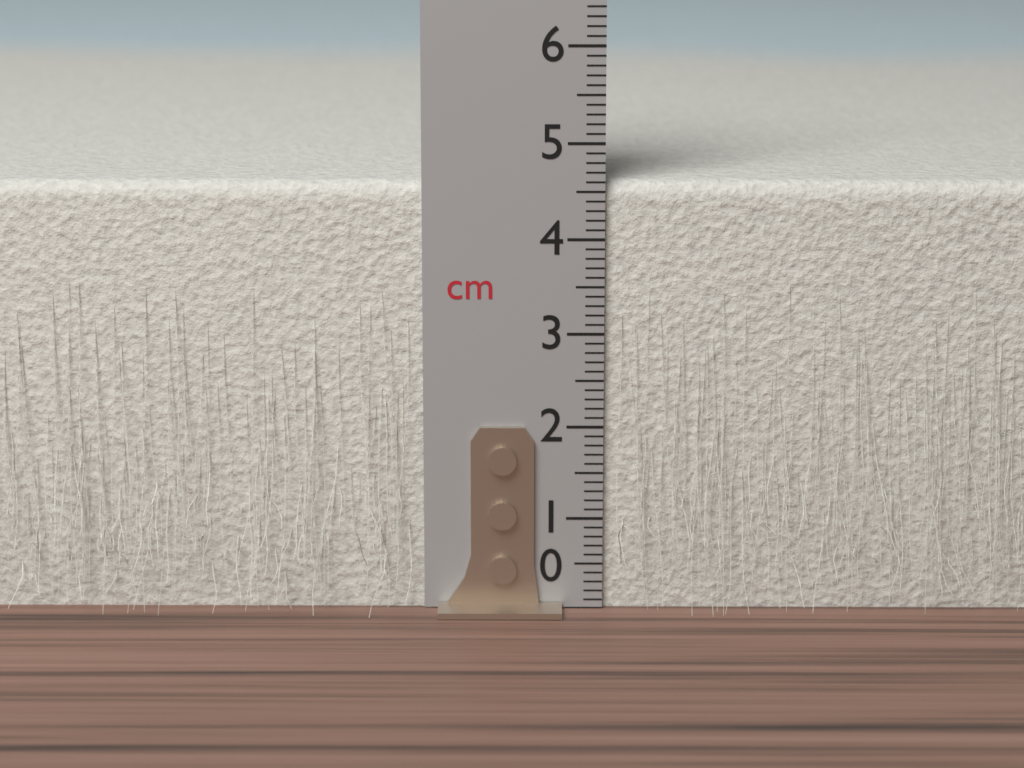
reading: 4.6 cm
